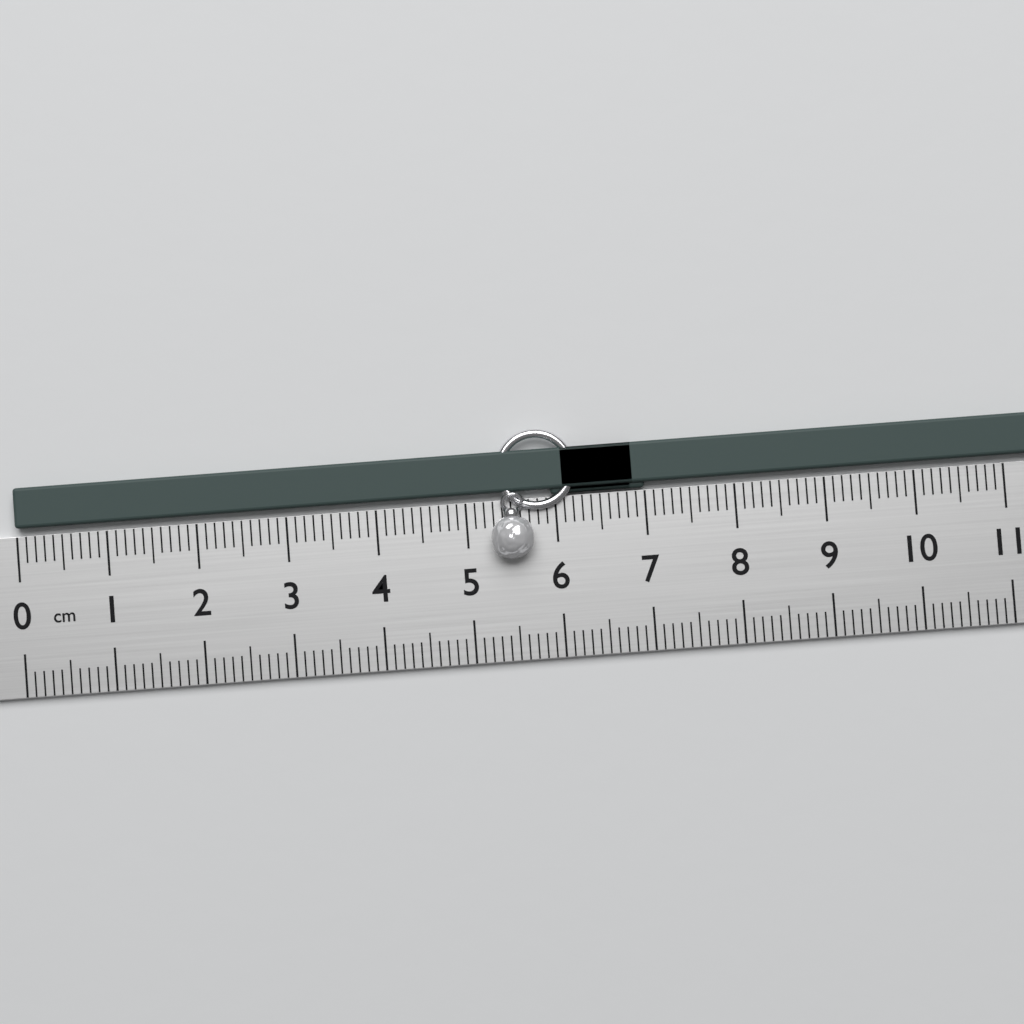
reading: 6.9 cm
